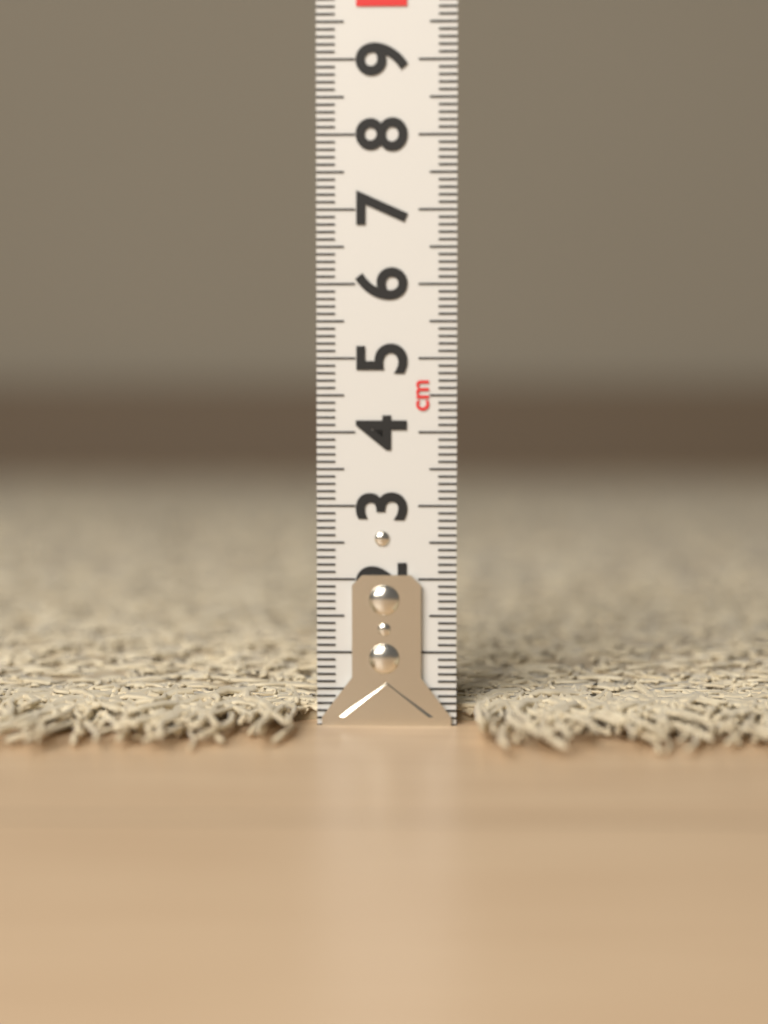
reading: 0.7 cm
